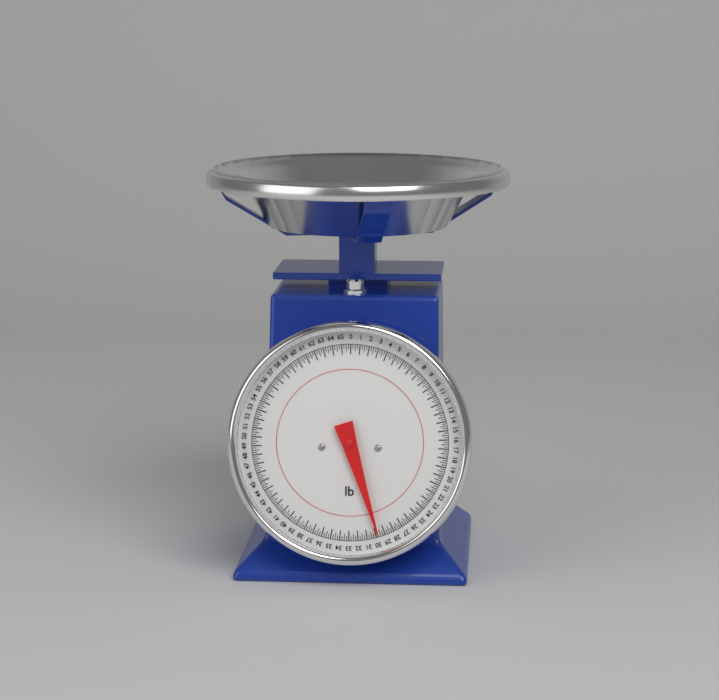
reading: 29.75 lb
